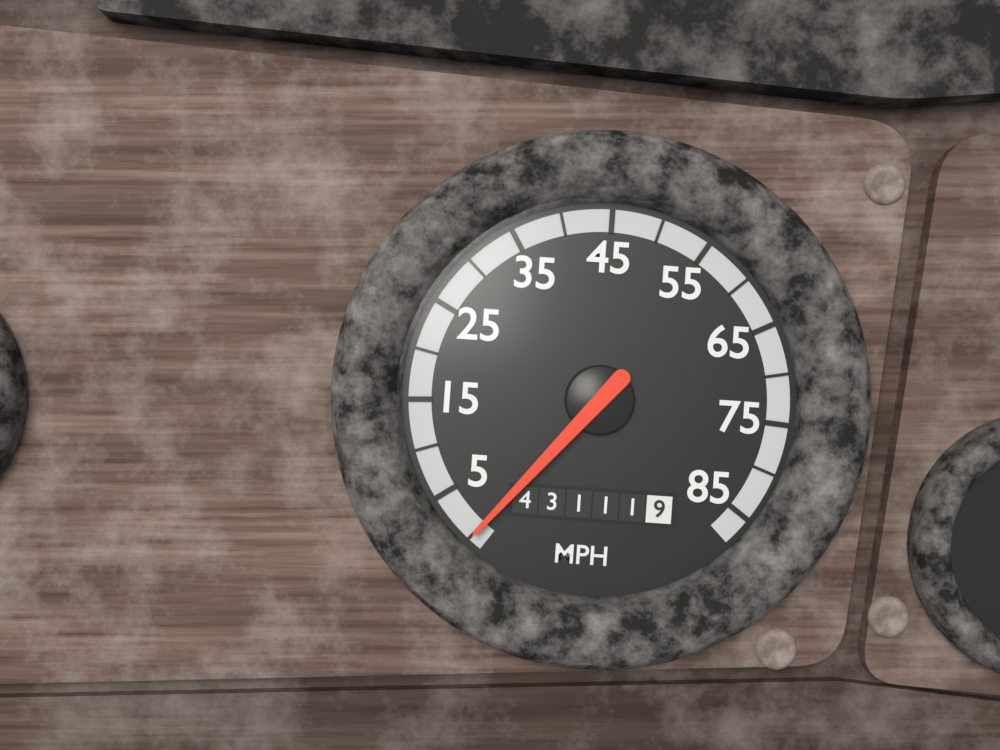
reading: 0 MPH
